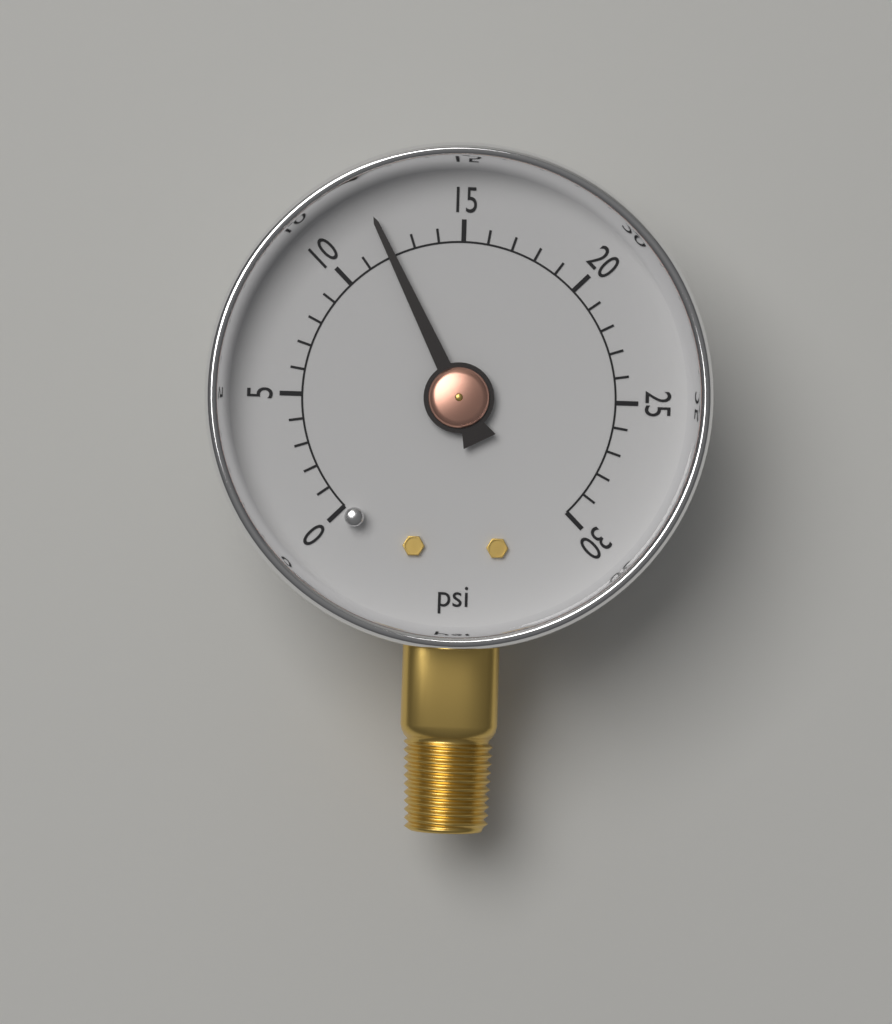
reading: 12 psi
